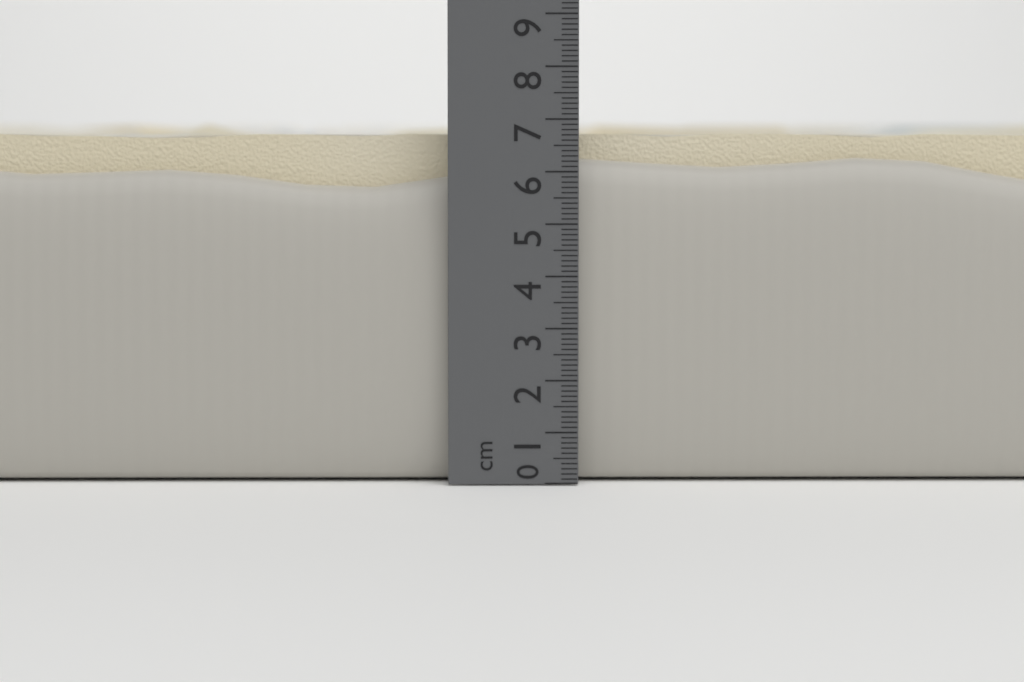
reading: 7.0 cm
